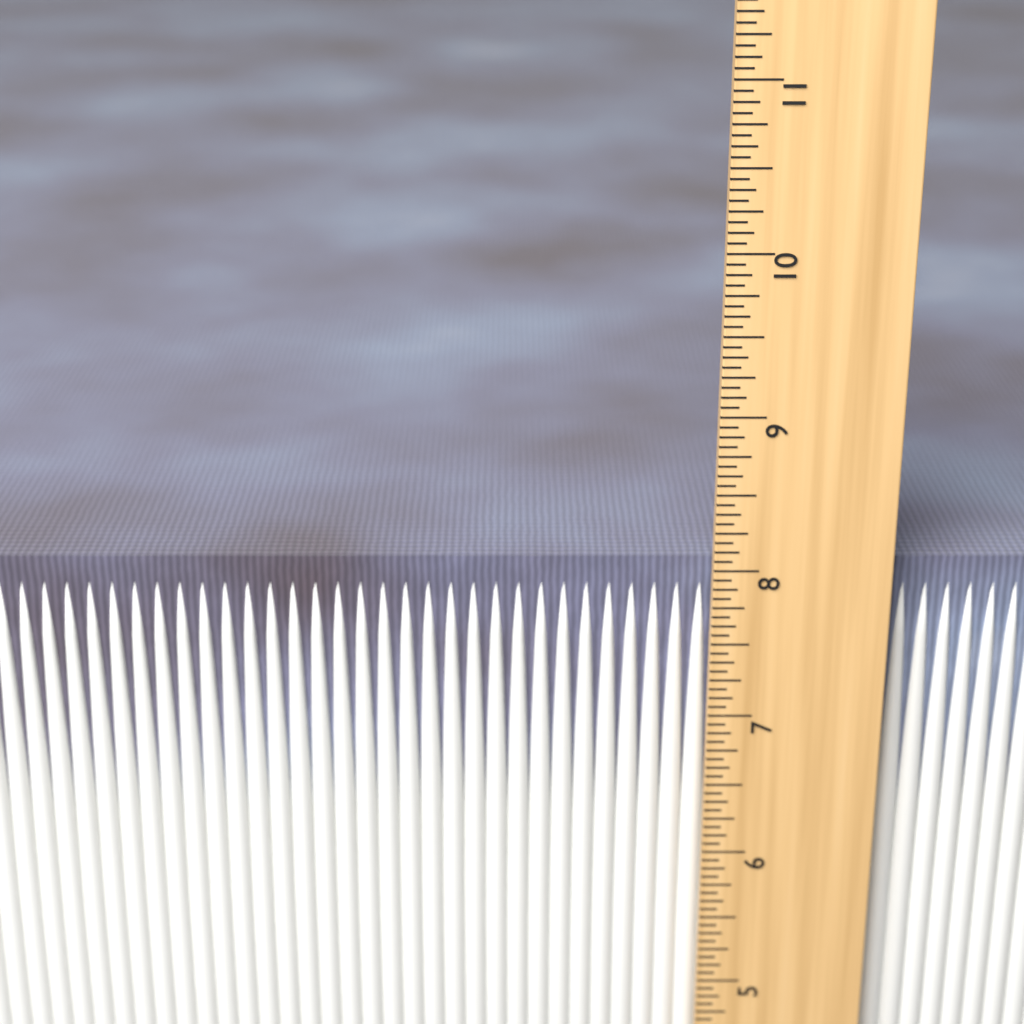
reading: 8.0000 in
